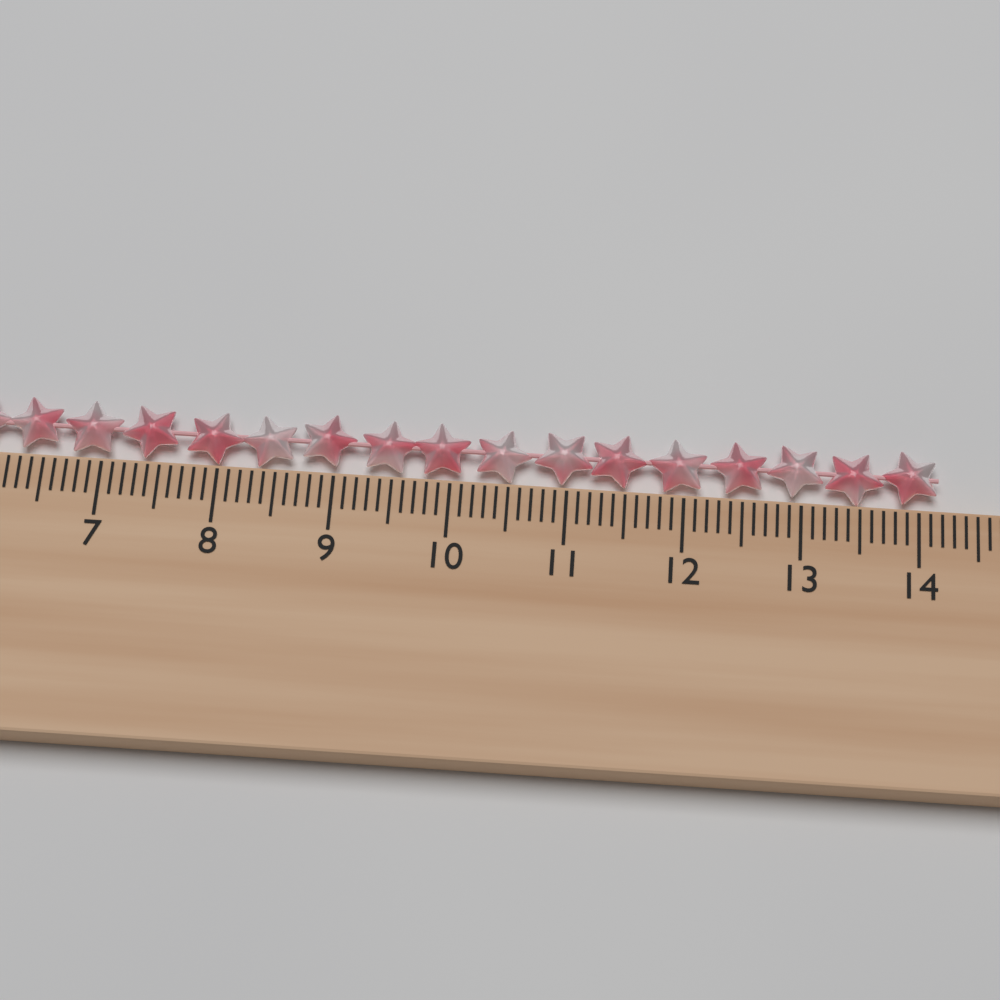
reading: 14.2 cm
